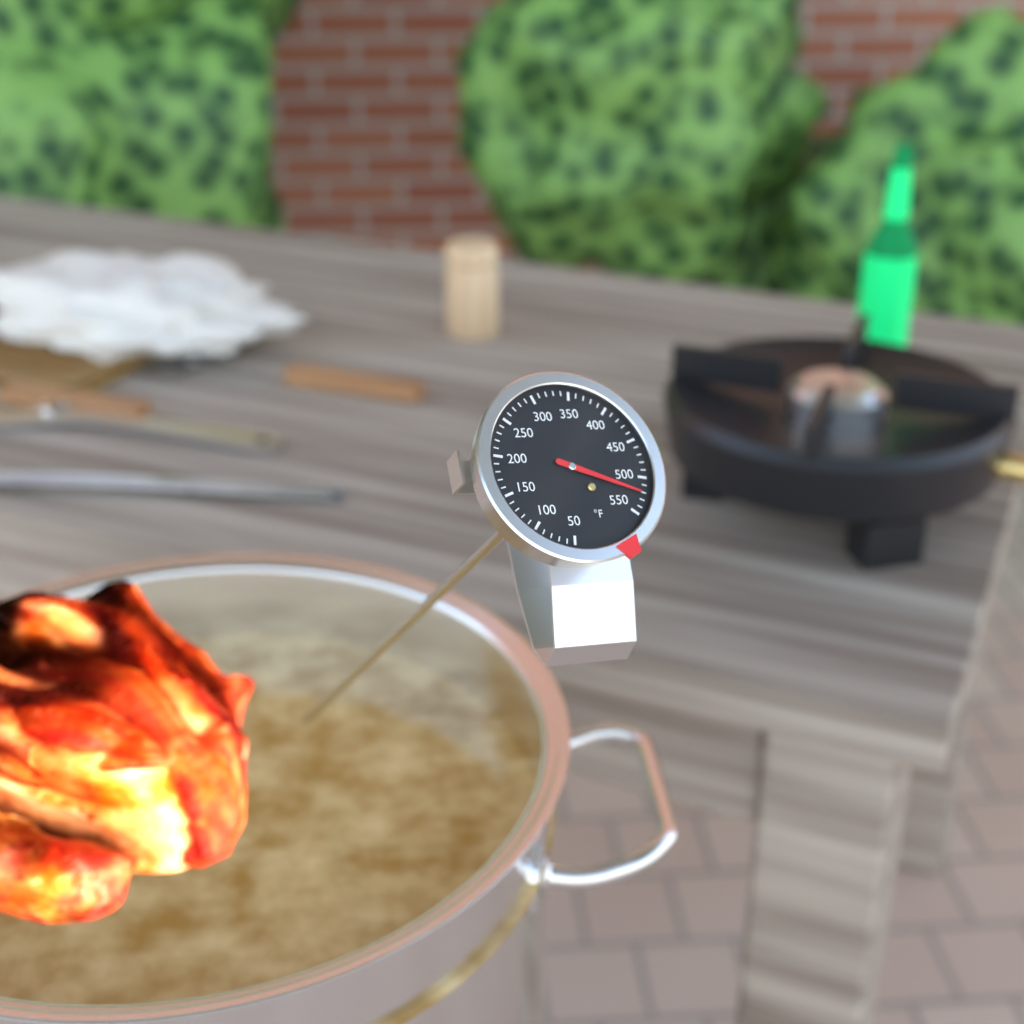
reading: 520 °F
